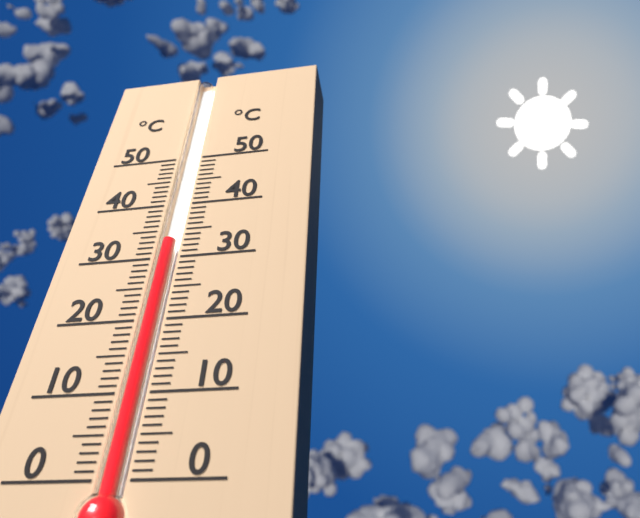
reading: 33 °C
